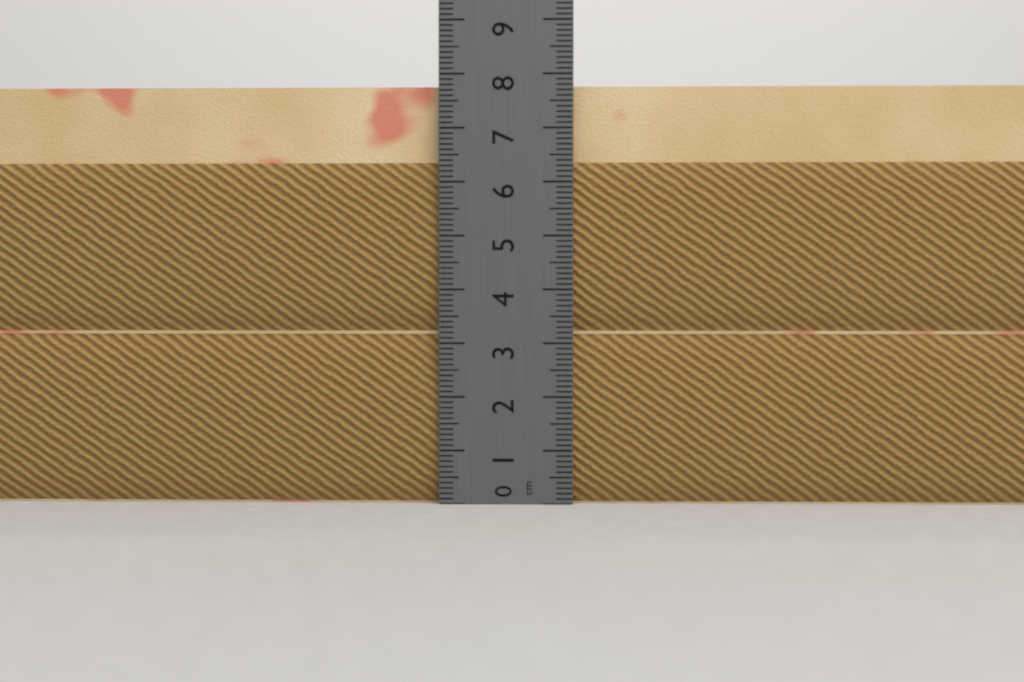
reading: 7.8 cm
